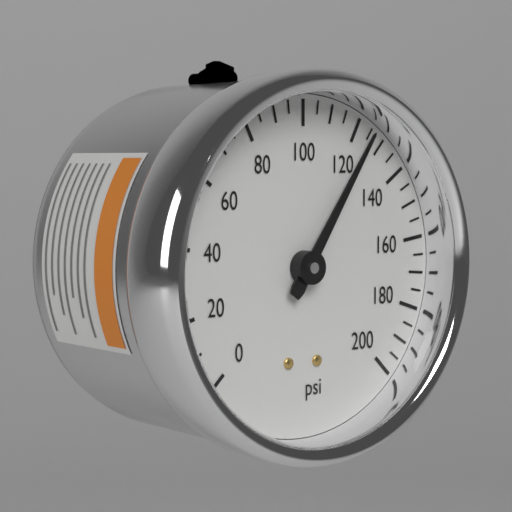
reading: 125 psi
